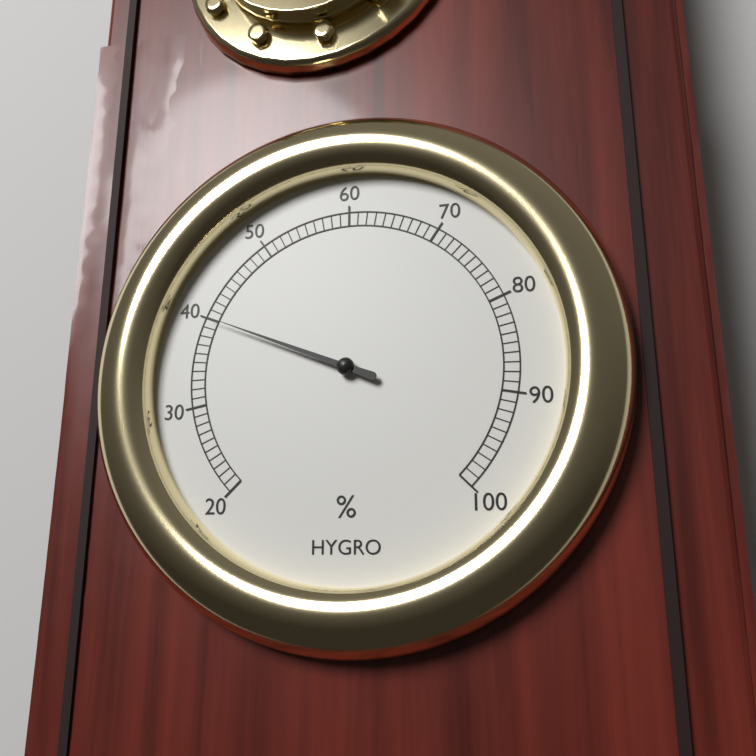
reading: 40 %
